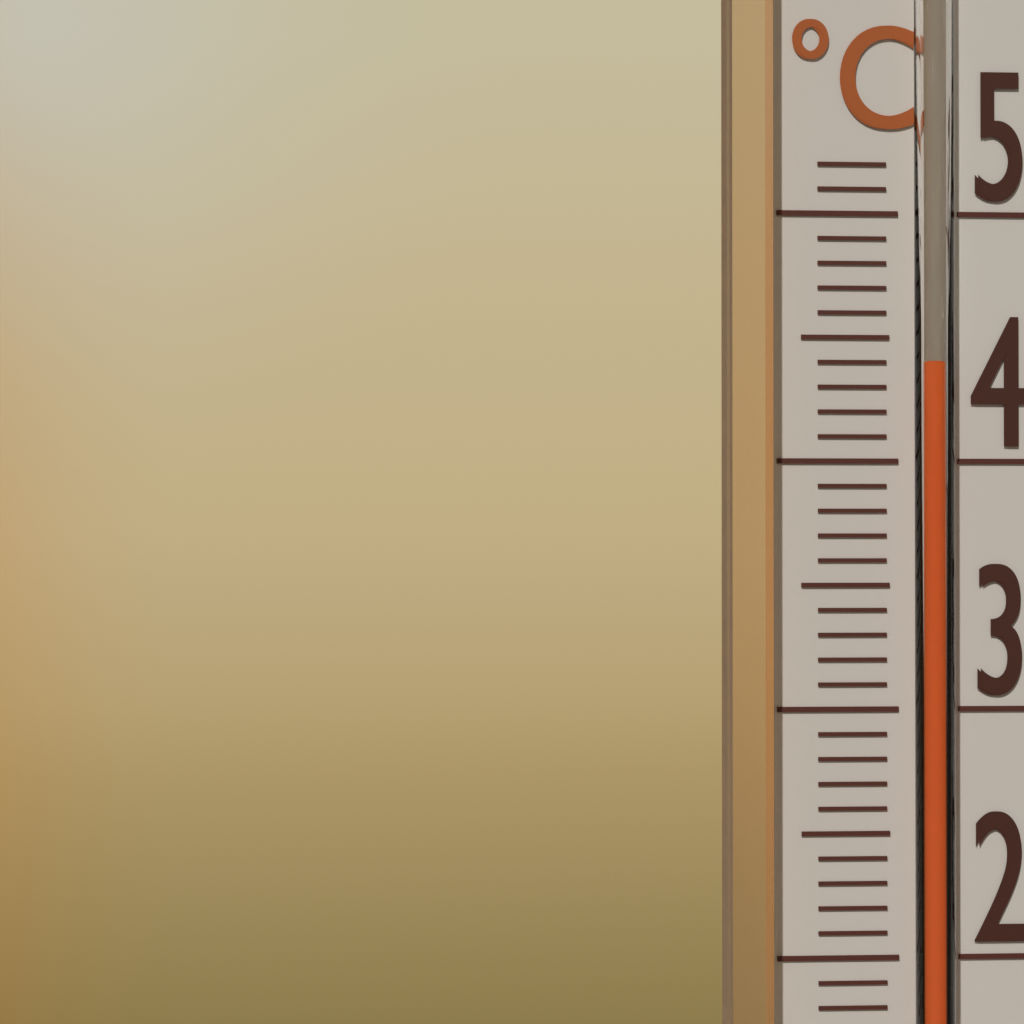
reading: 44 °C
